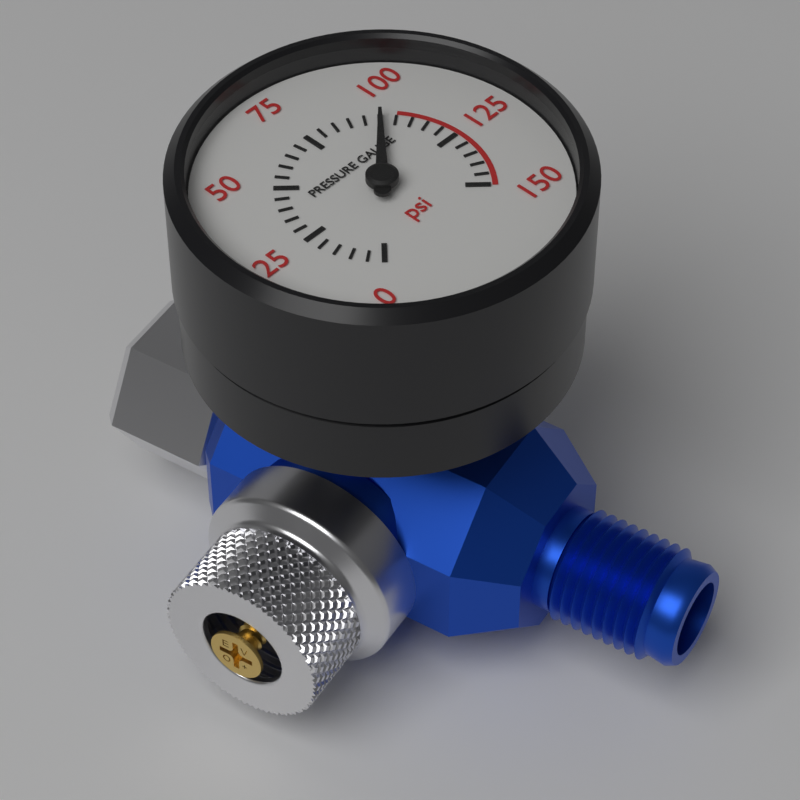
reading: 100 psi
